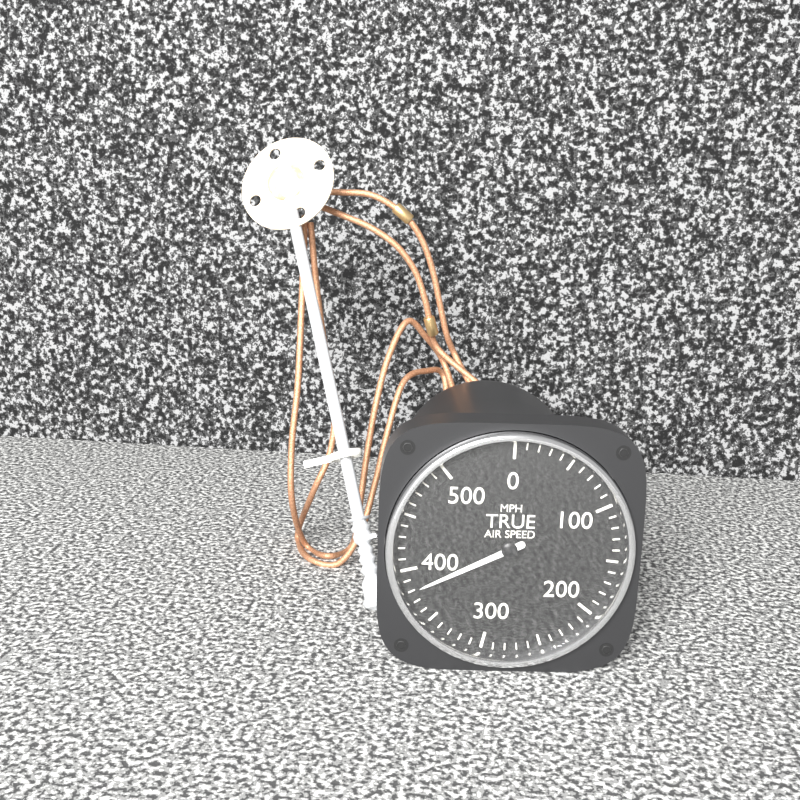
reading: 380 MPH
